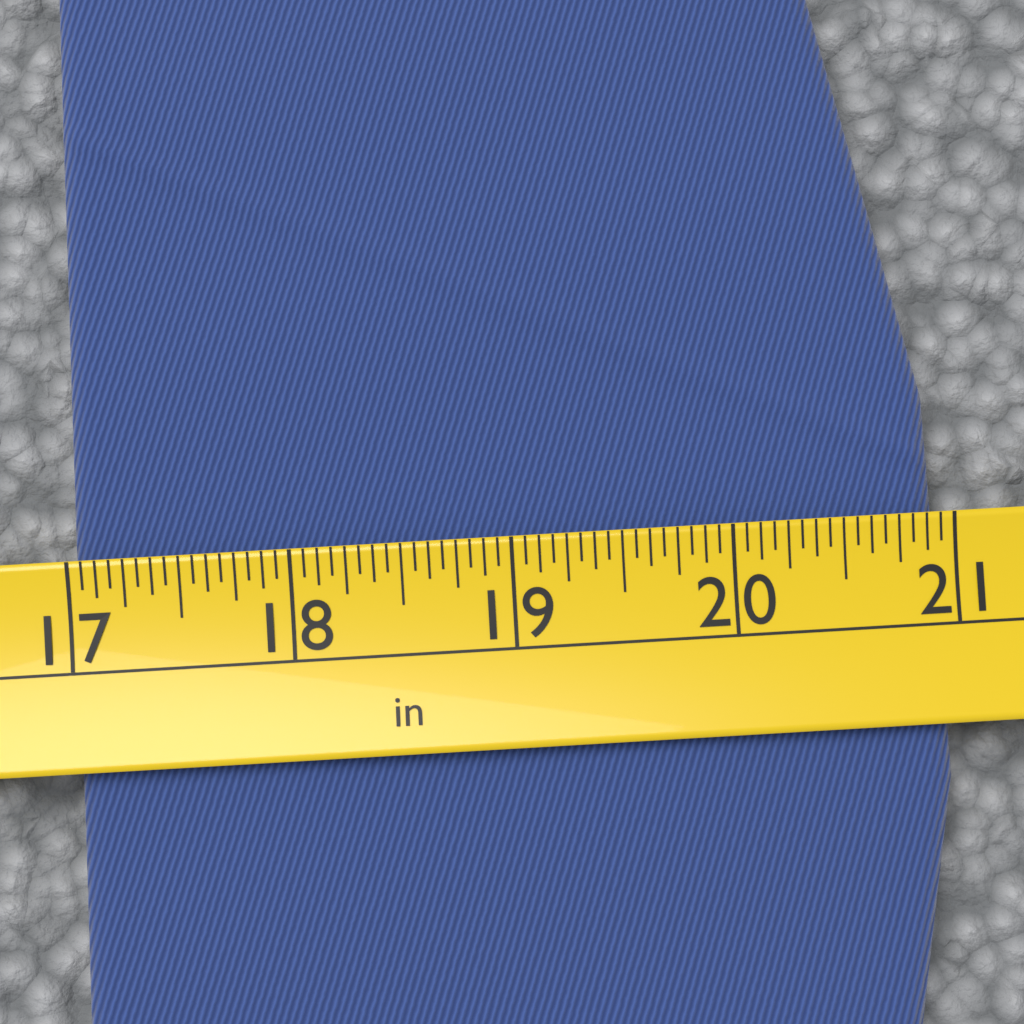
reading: 20.9375 in
